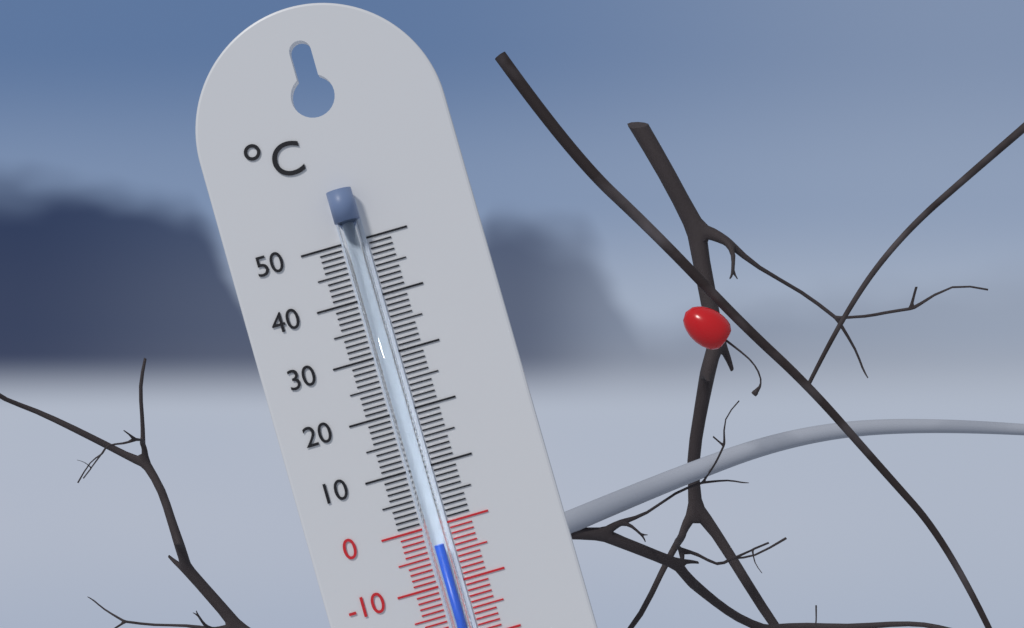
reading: -3 °C
